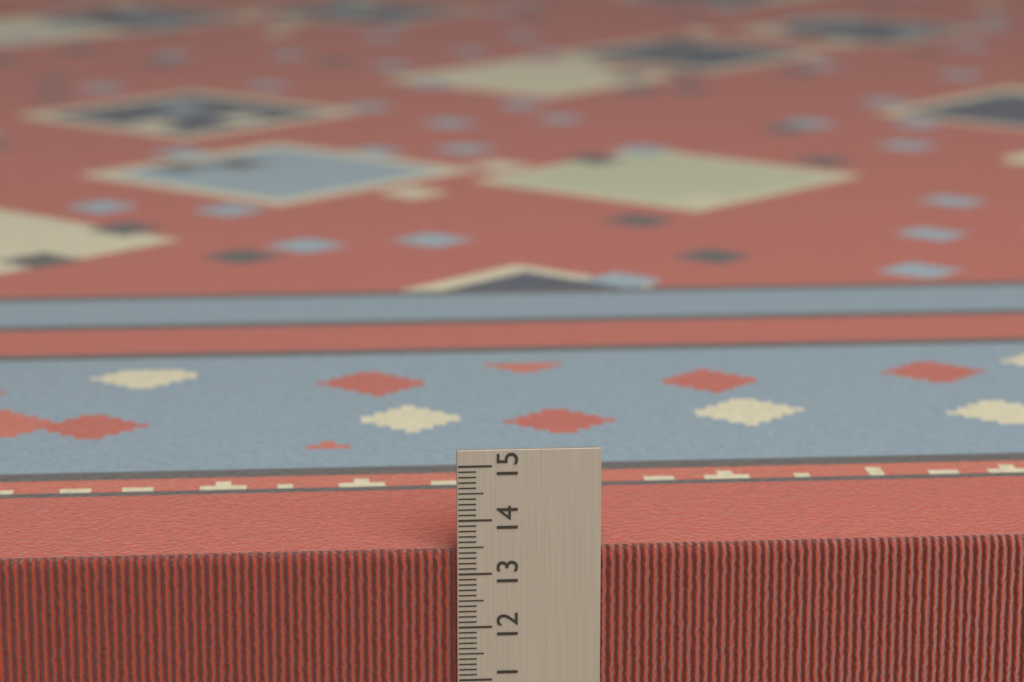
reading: 13.4 cm
